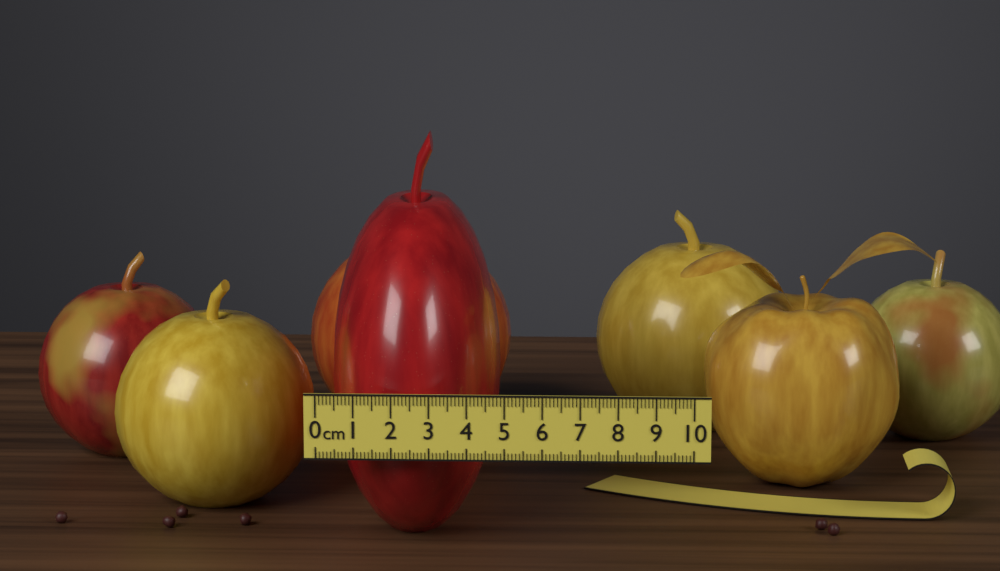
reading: 4.7 cm
